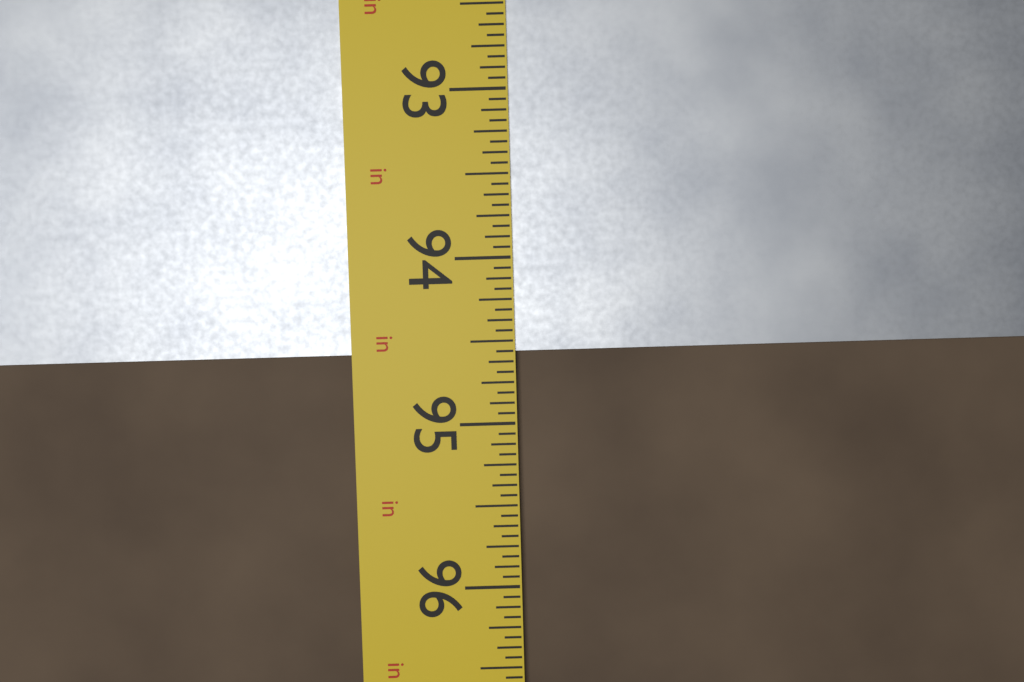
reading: 94.5625 in
